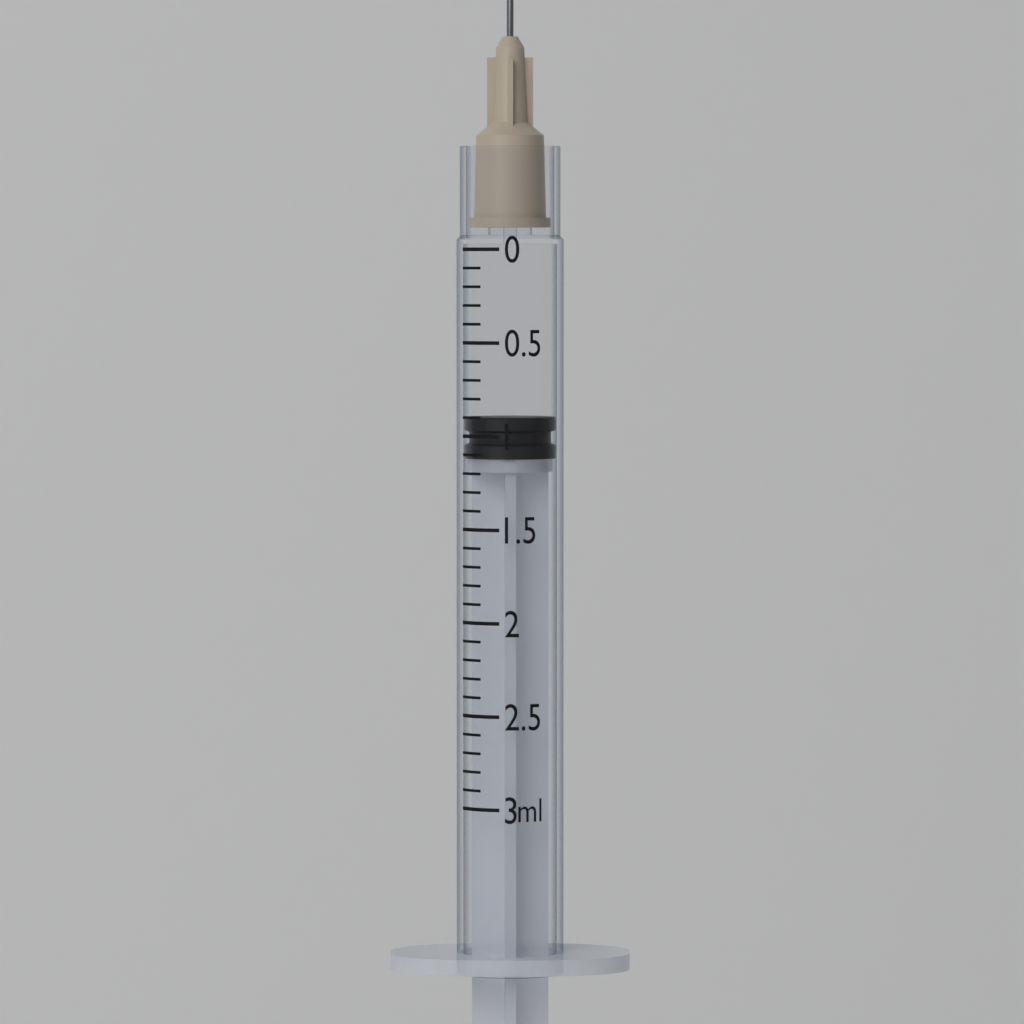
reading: 0.9 ml
